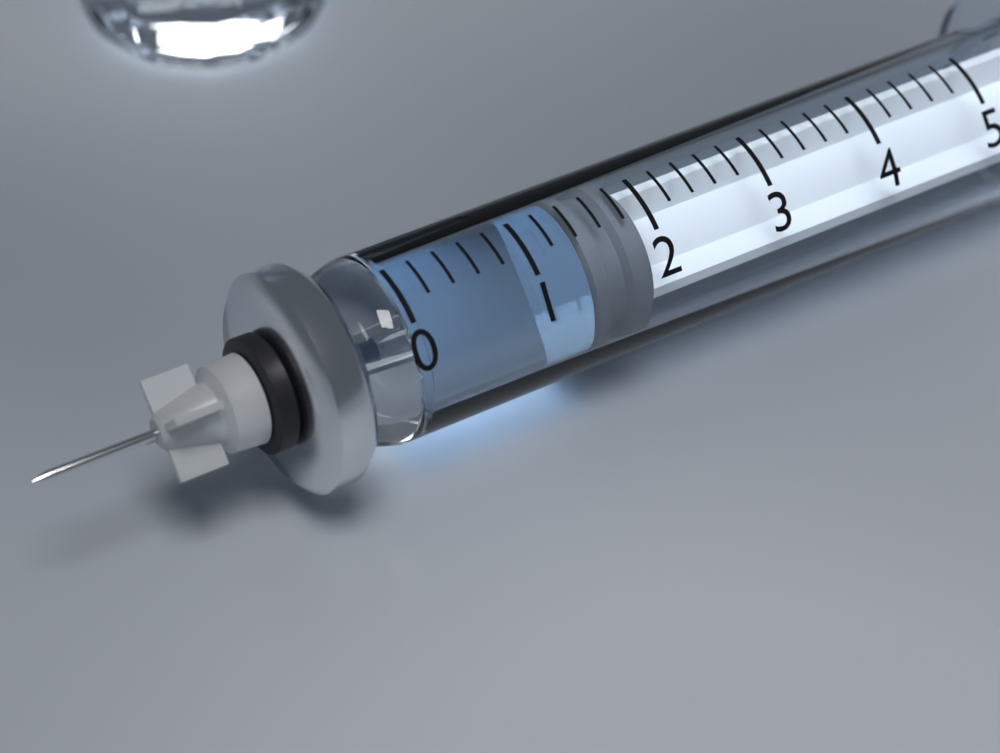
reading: 1.4 (no unit)
